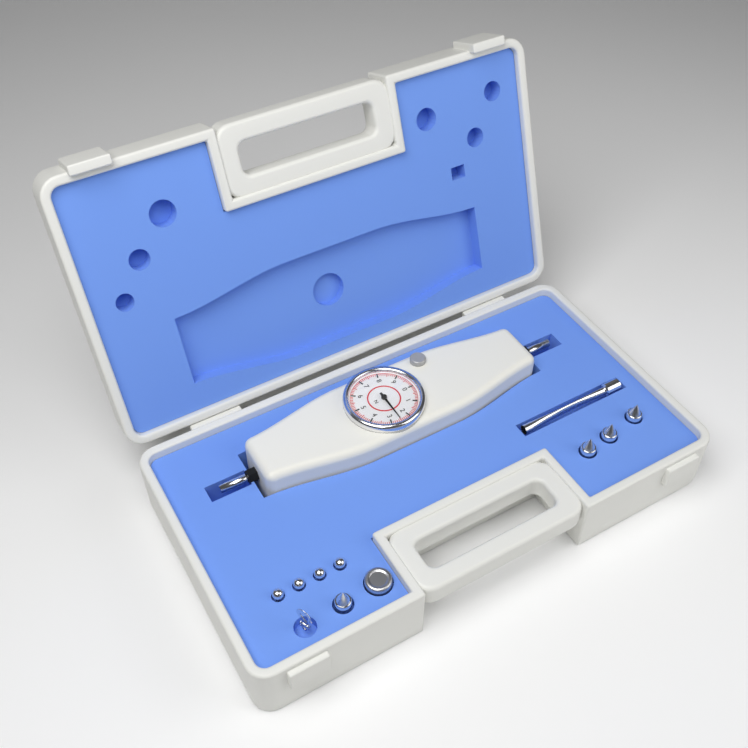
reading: 2.5 N
